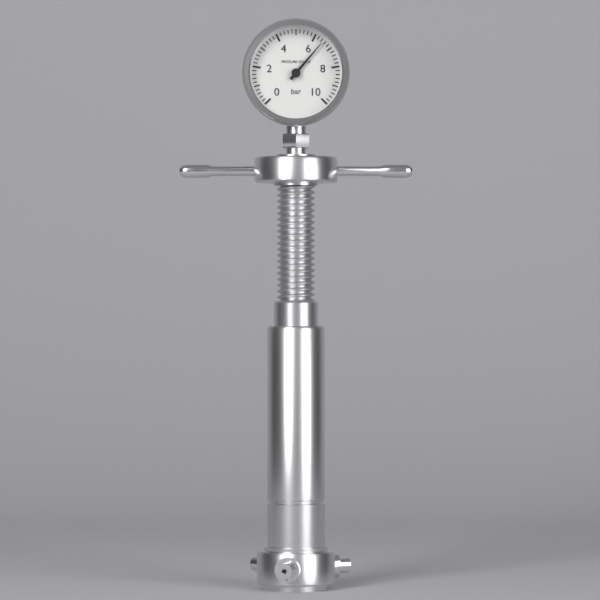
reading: 6.5 bar
